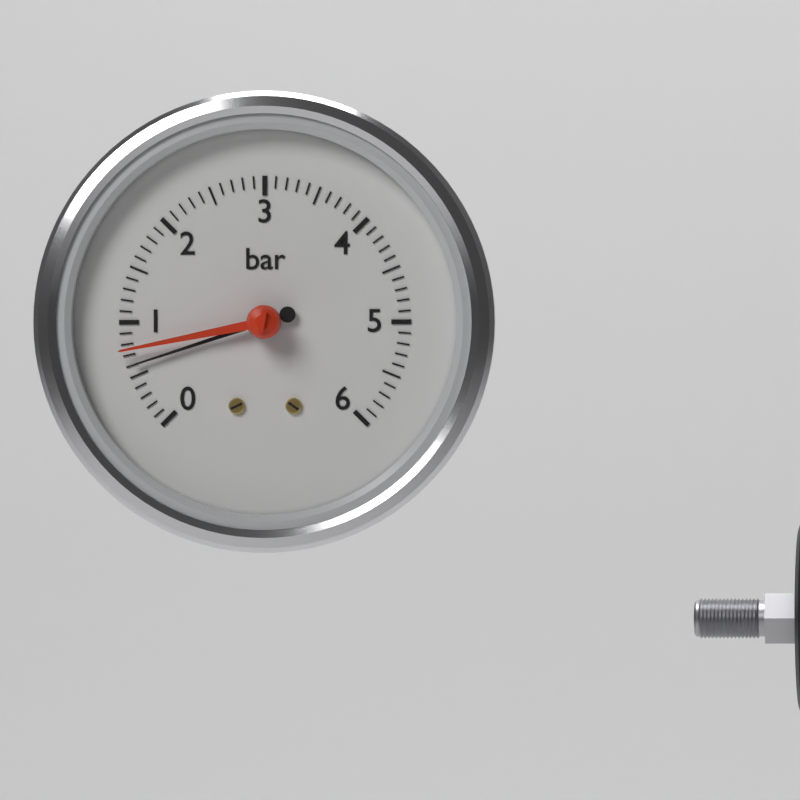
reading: 0.6 bar
